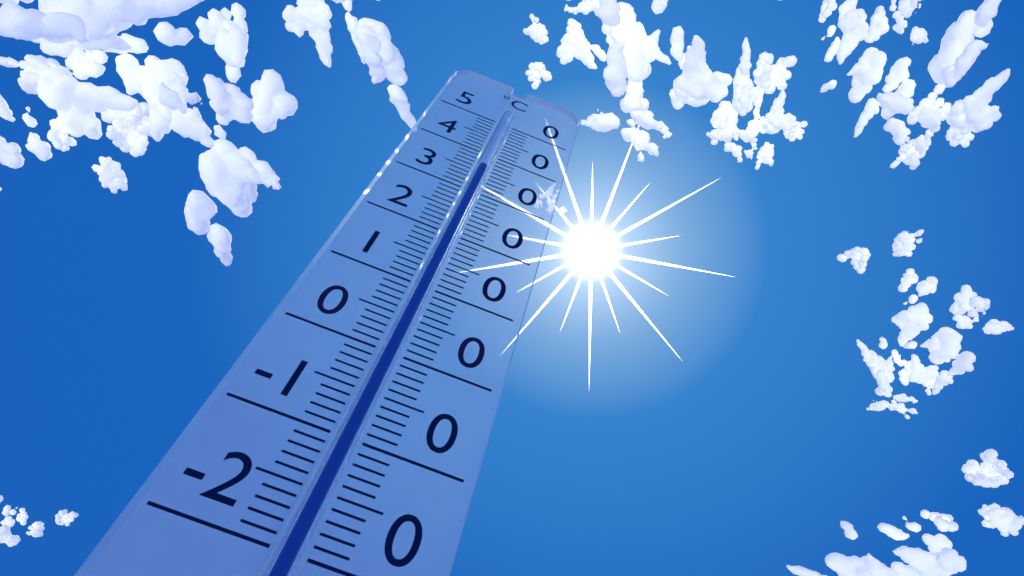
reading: 37 °C
